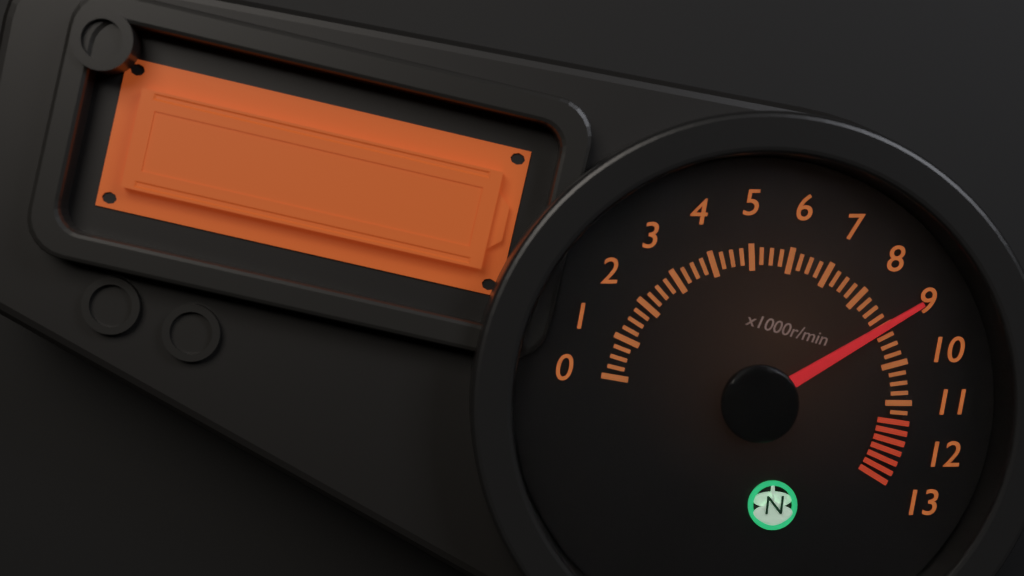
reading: 9.00 x1000r/min
